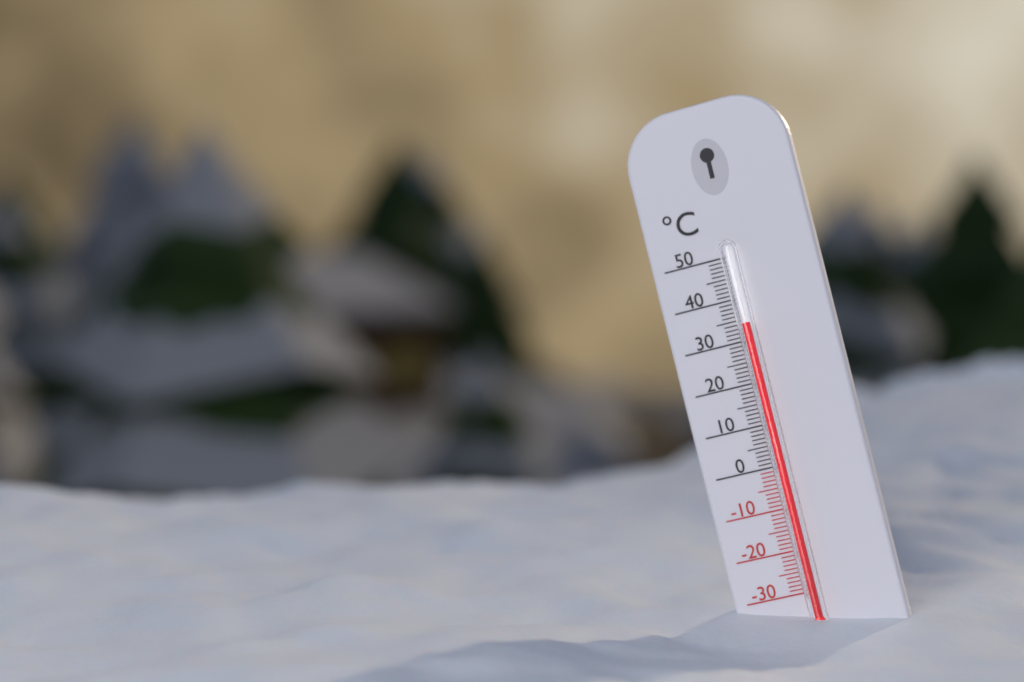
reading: 34 °C
